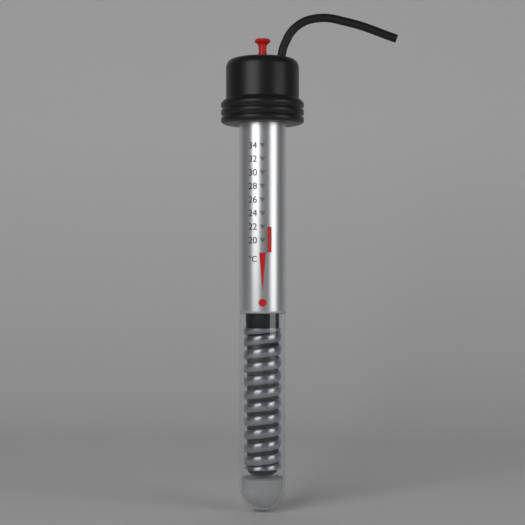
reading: 22 °C
